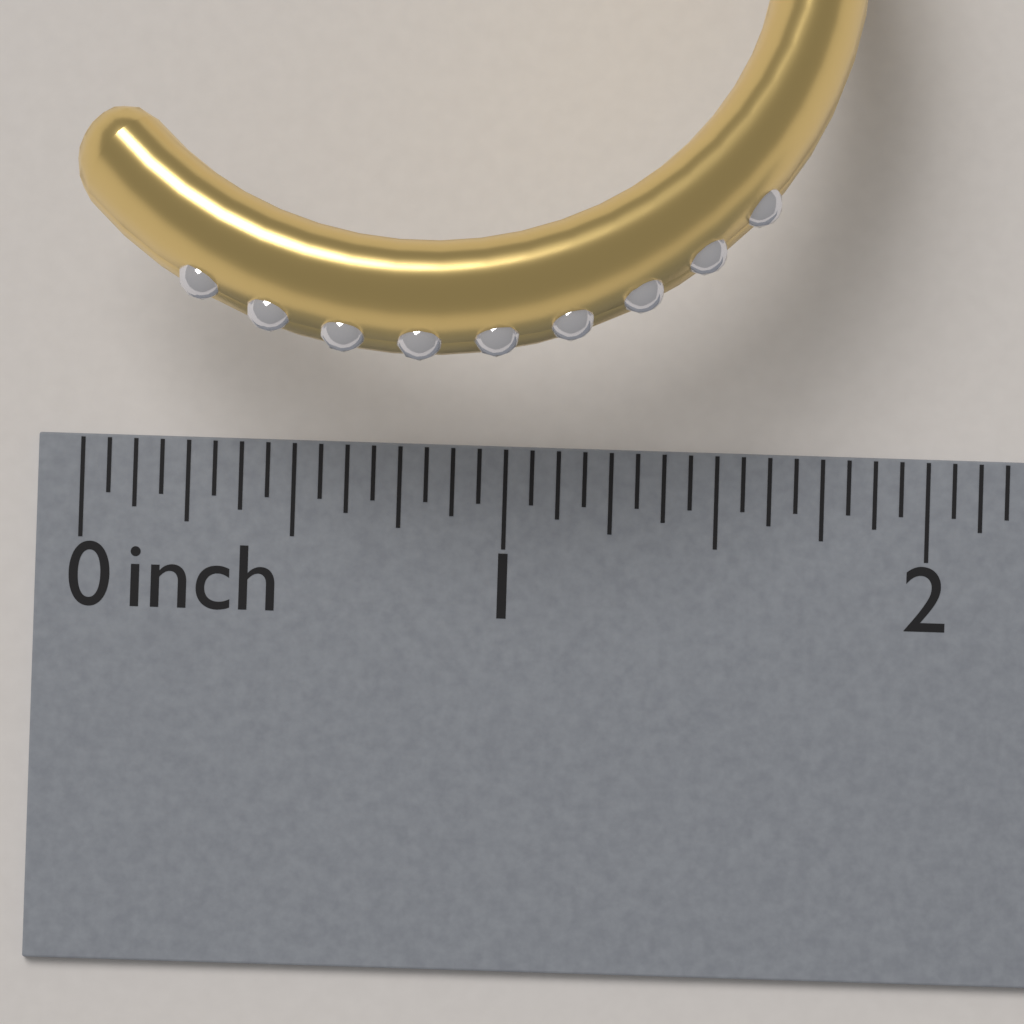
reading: 1.8125 inch
